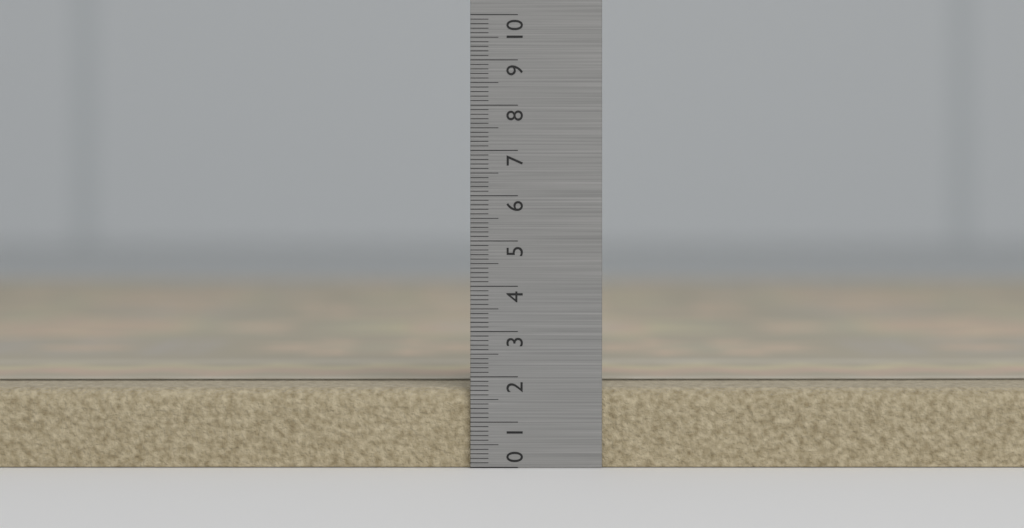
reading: 1.8 (no unit)
